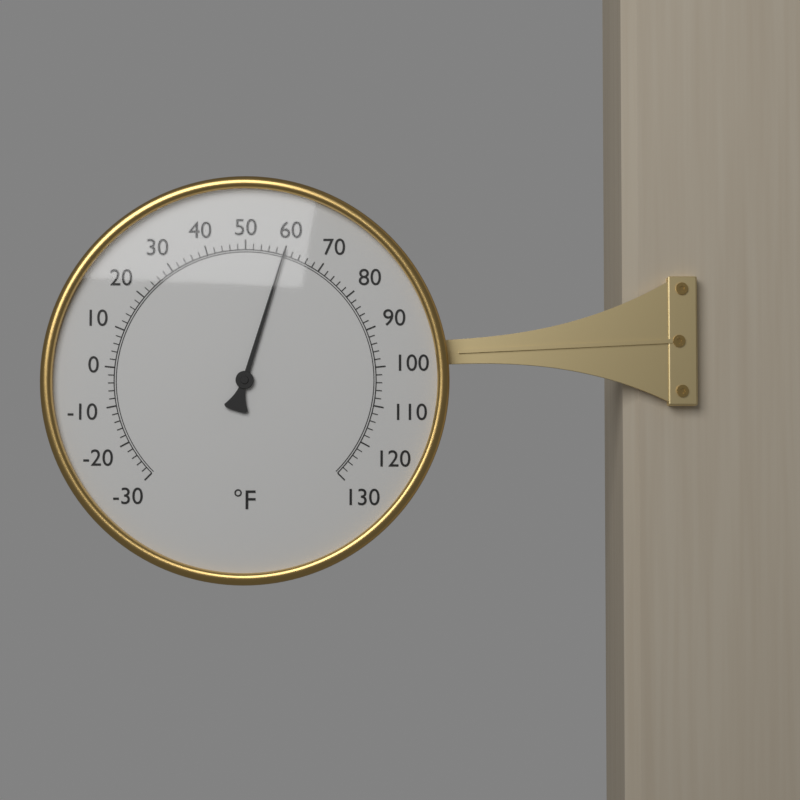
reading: 60 °F
